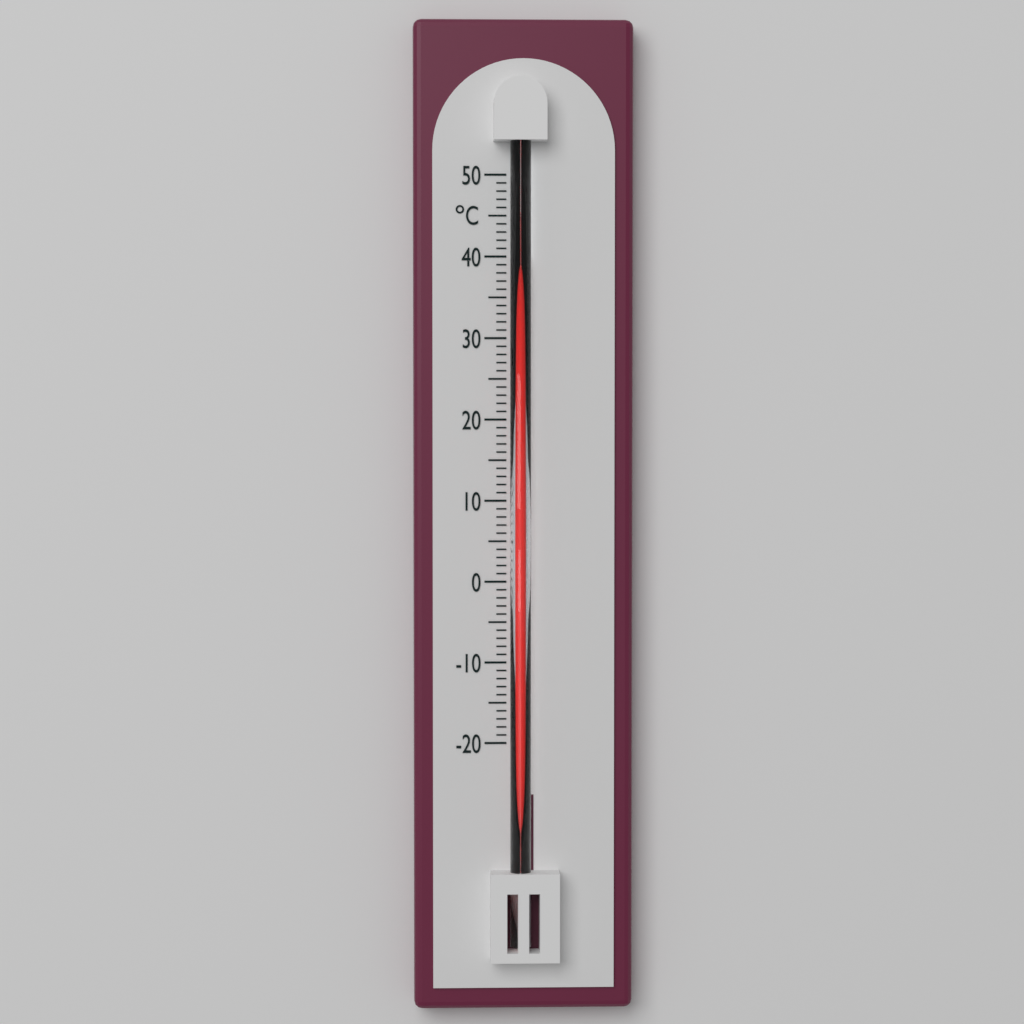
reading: 40 °C
